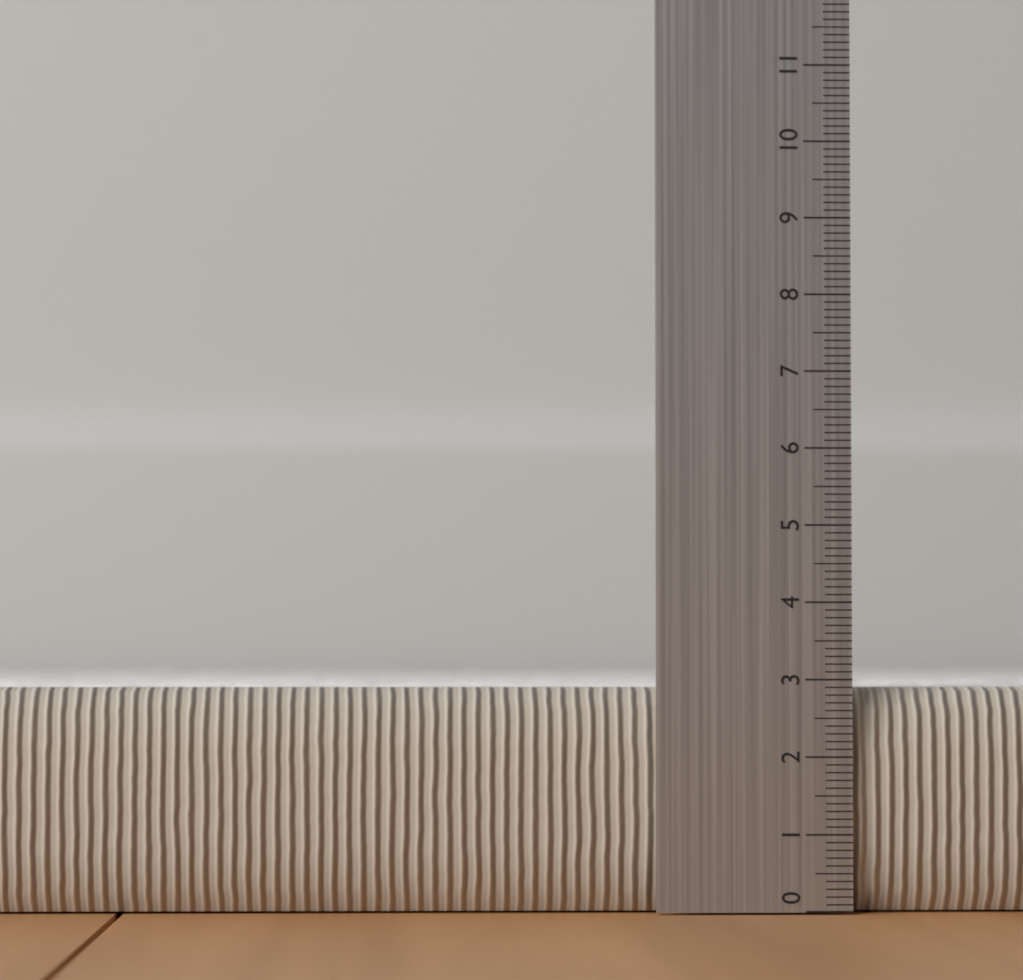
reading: 2.9 (no unit)
